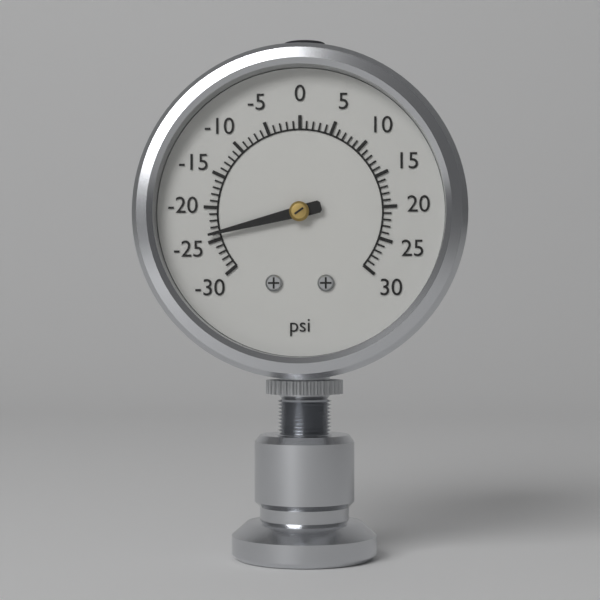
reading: -24 psi
